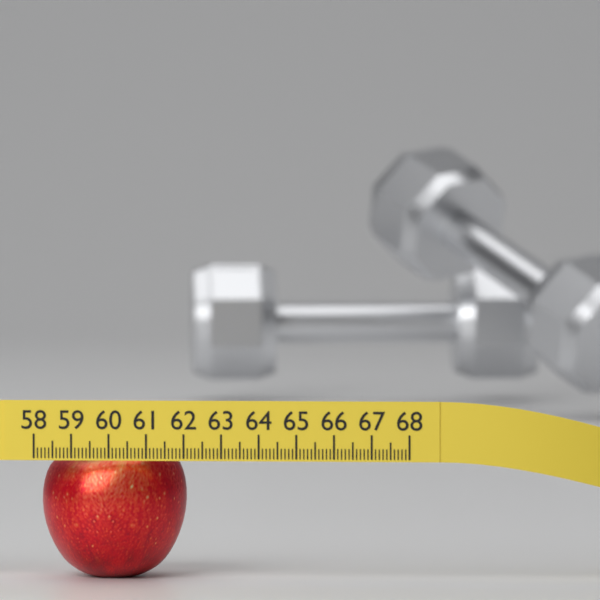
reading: 61.9 (no unit)
